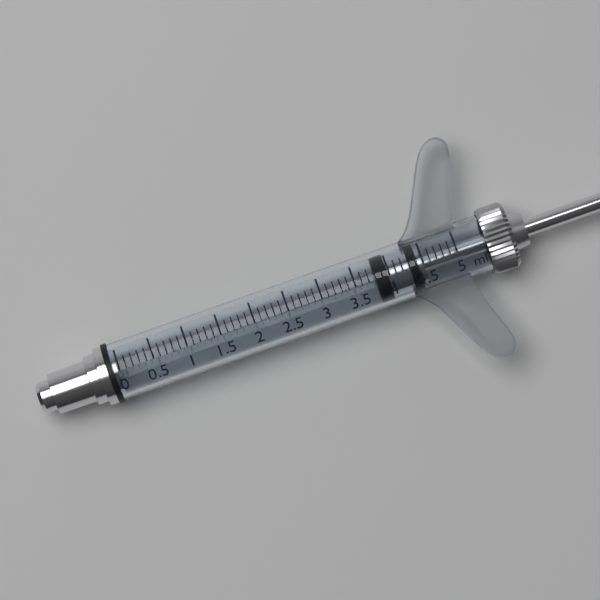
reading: 3.8 ml
